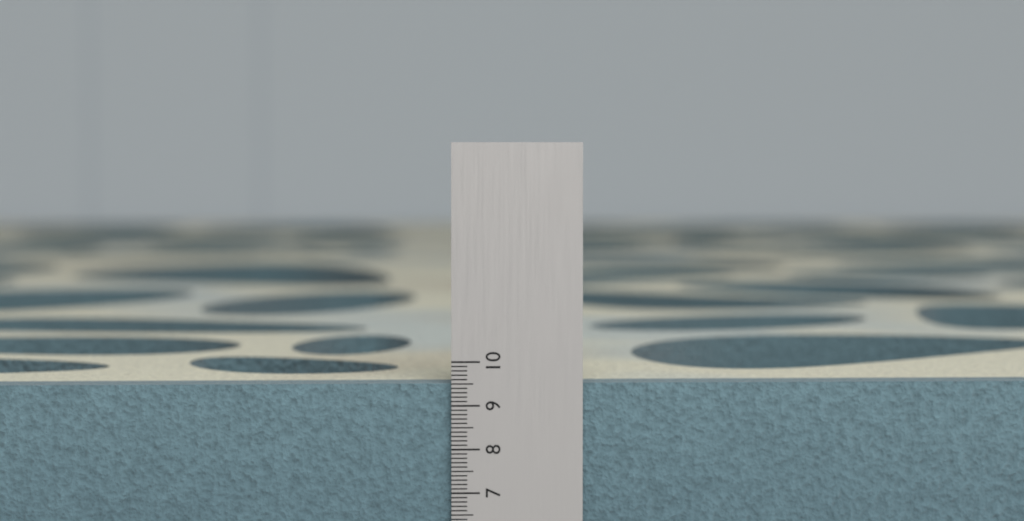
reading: 9.5 (no unit)
